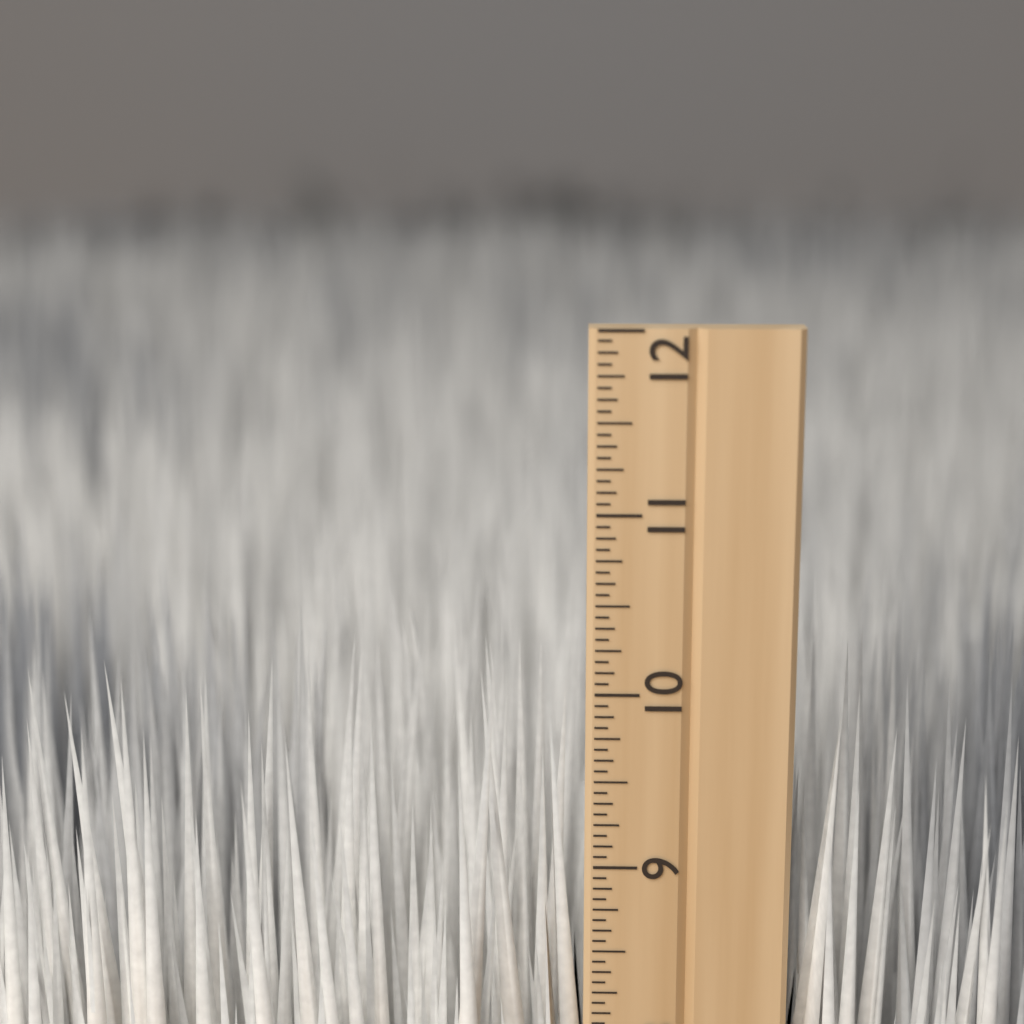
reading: 10.1875 inch
